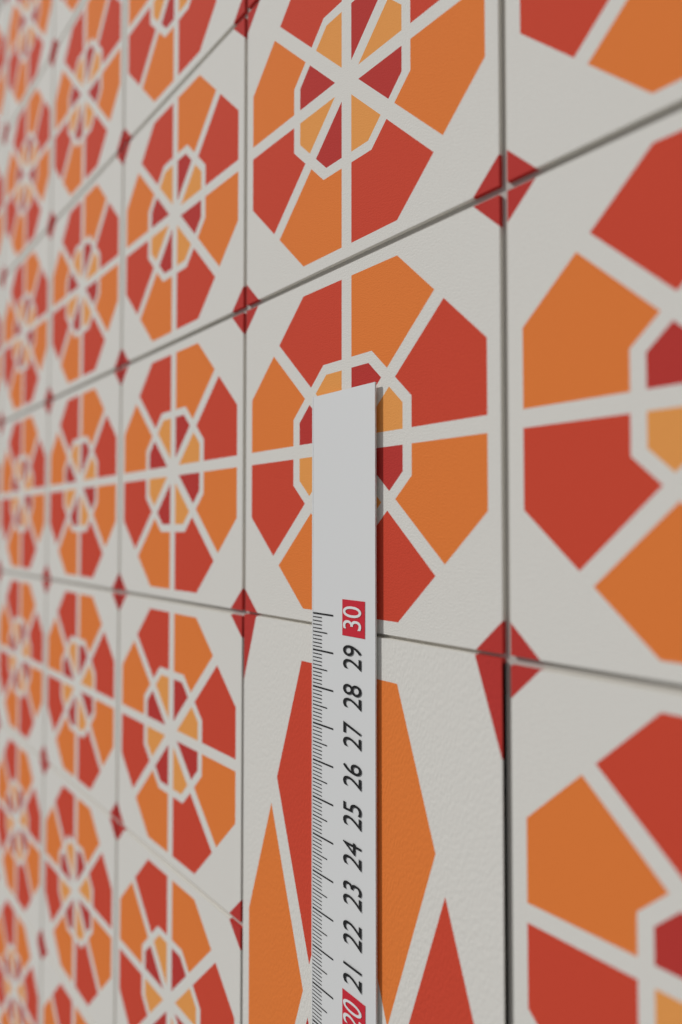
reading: 29.6 cm
